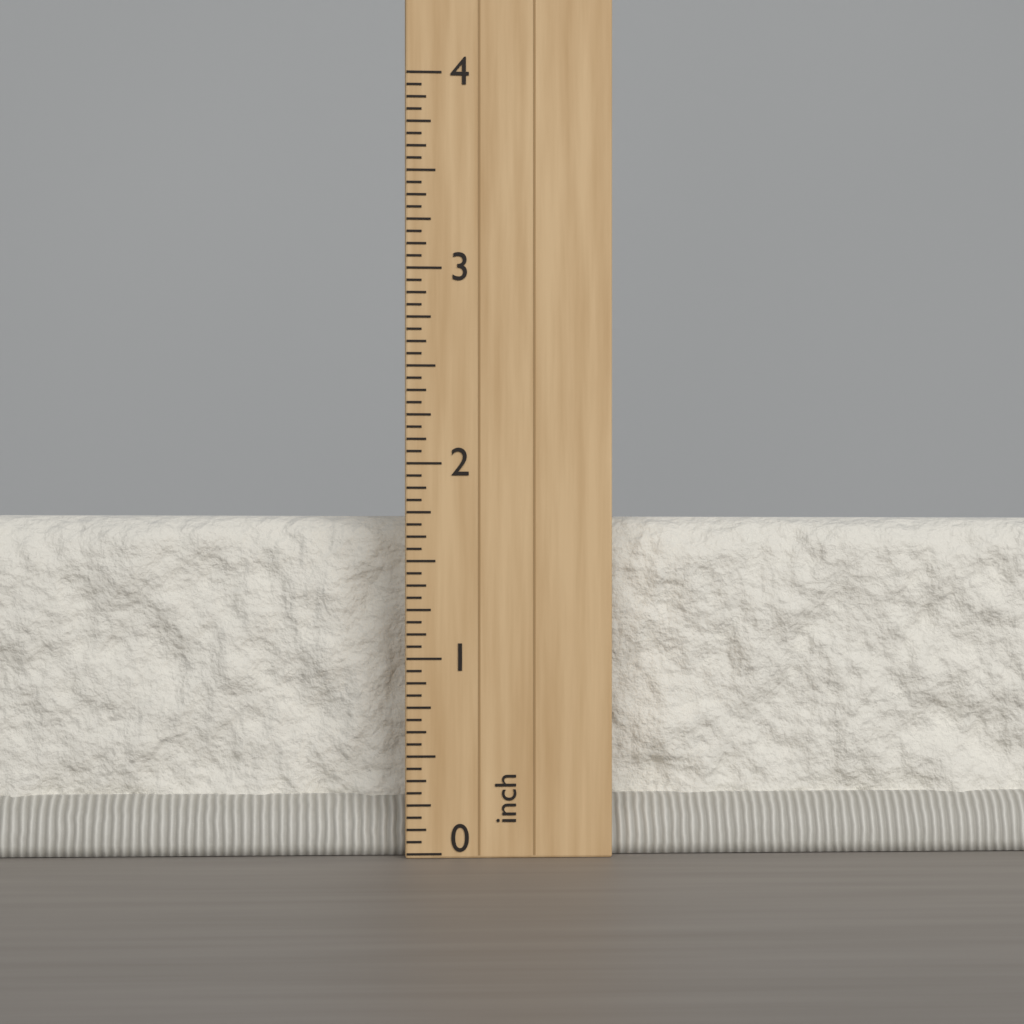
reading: 1.7500 inch
